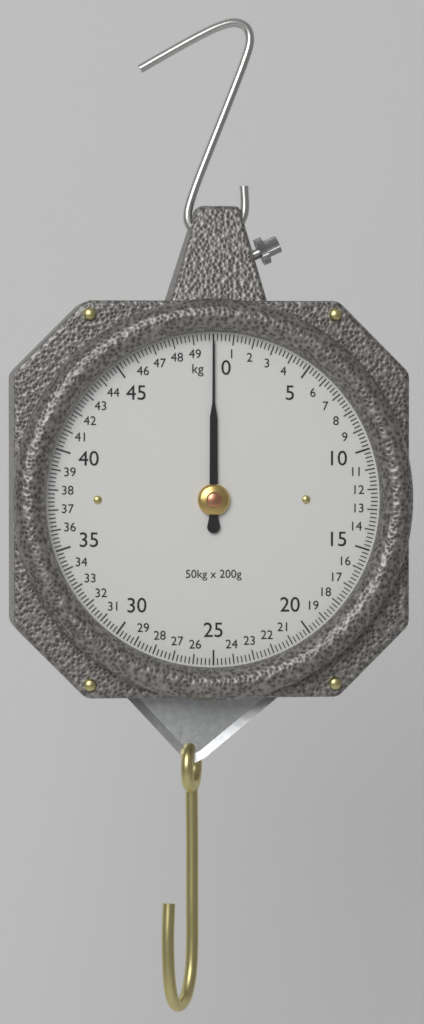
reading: 0.0 kg
